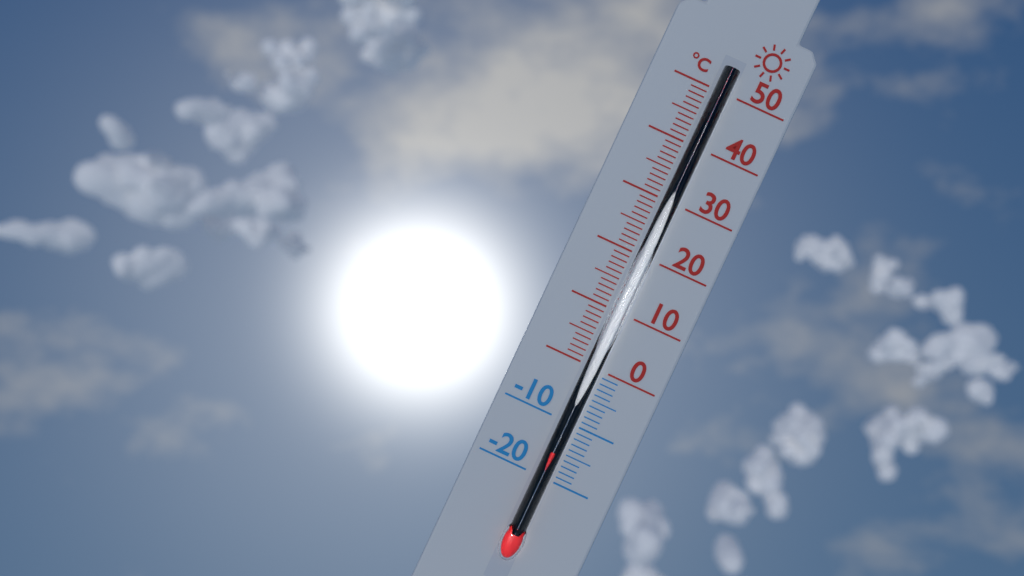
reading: -15 °C
